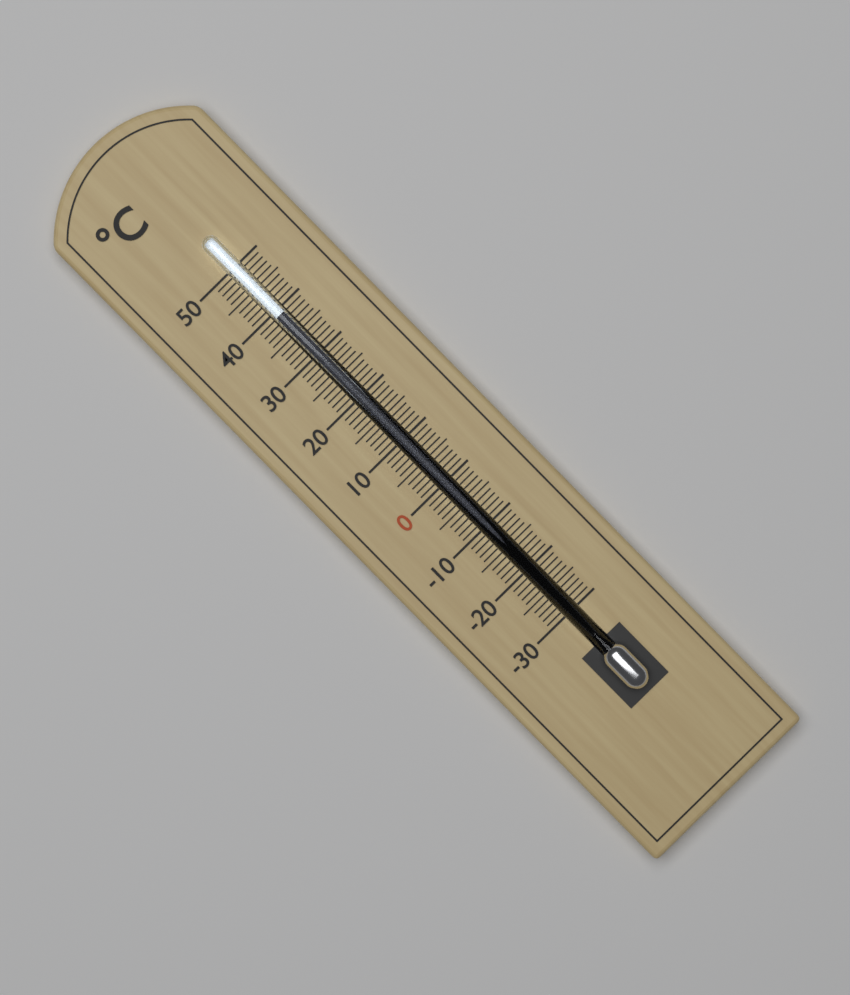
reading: 39 °C
